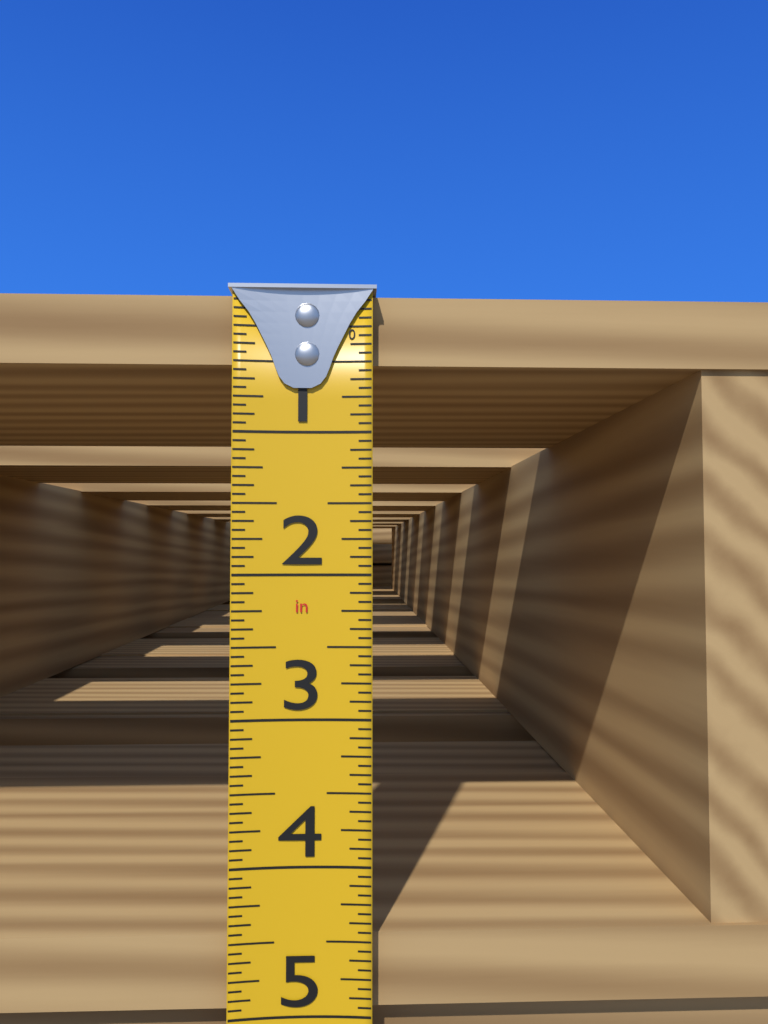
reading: 5.0000 in
